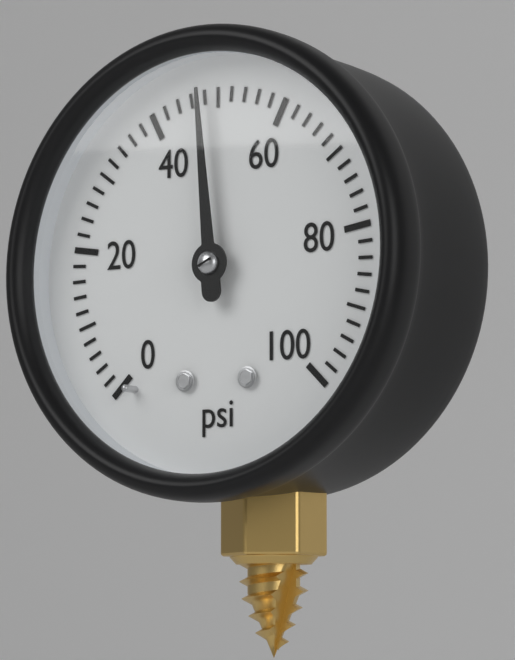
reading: 48 psi
